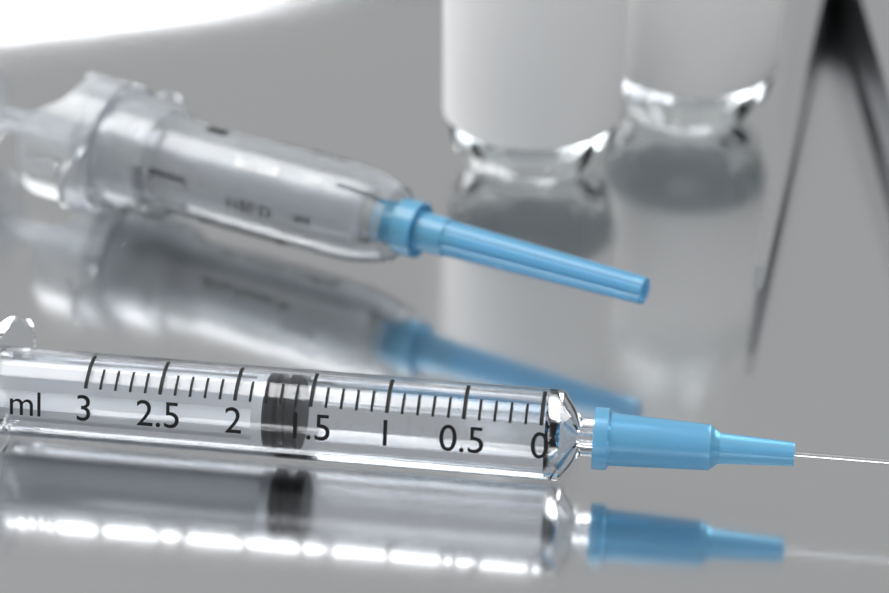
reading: 1.6 ml
